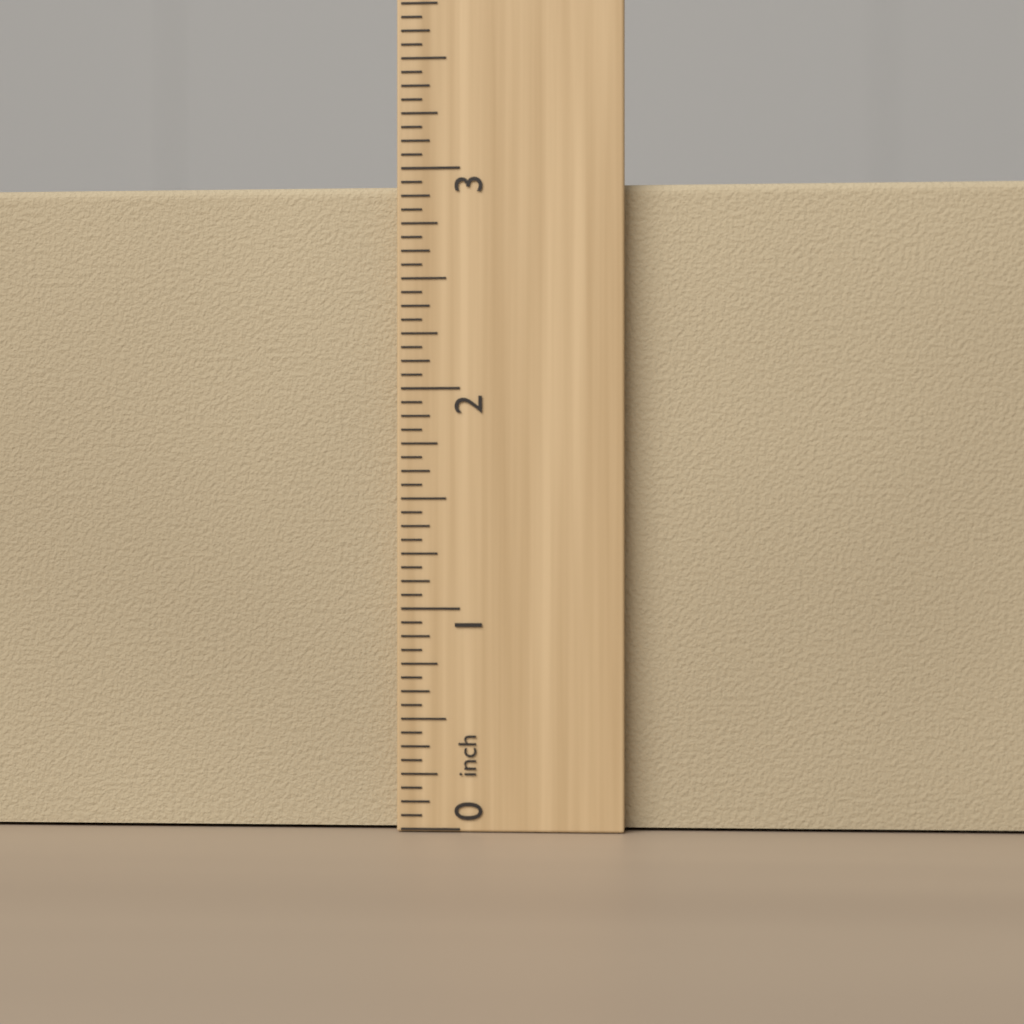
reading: 2.9375 inch
